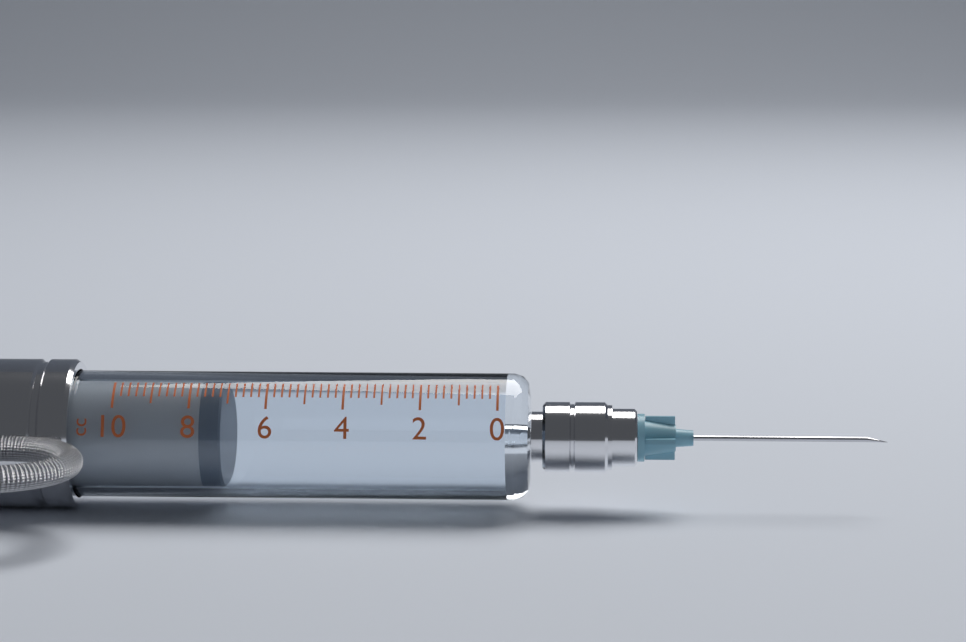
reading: 7.2 cc
